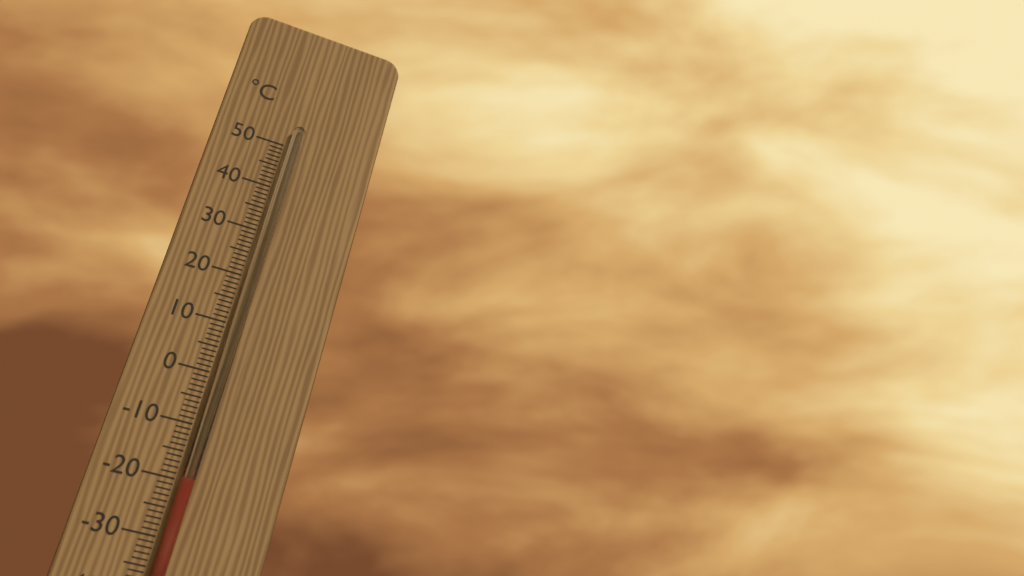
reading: -20 °C
